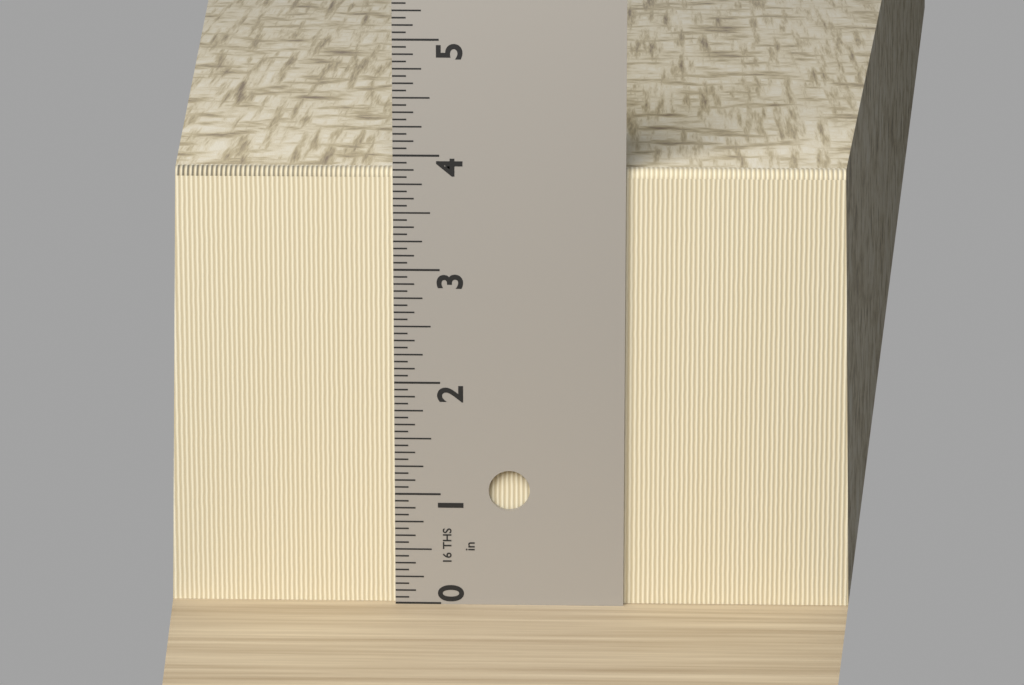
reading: 3.8750 in
